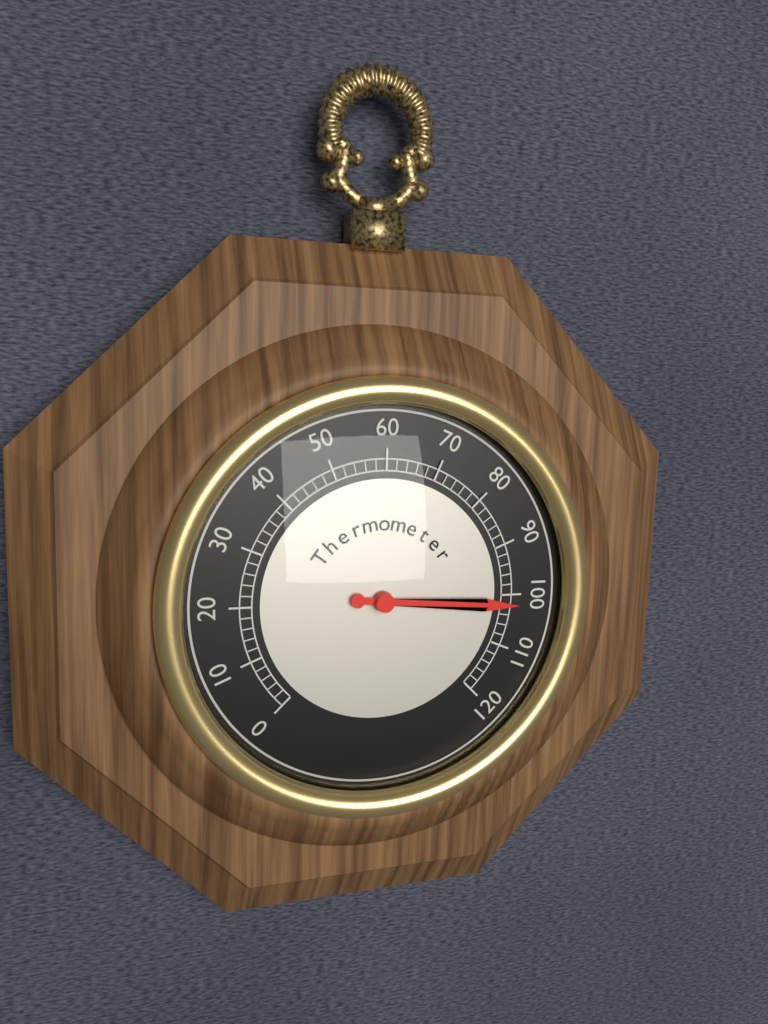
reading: 102 (no unit)
